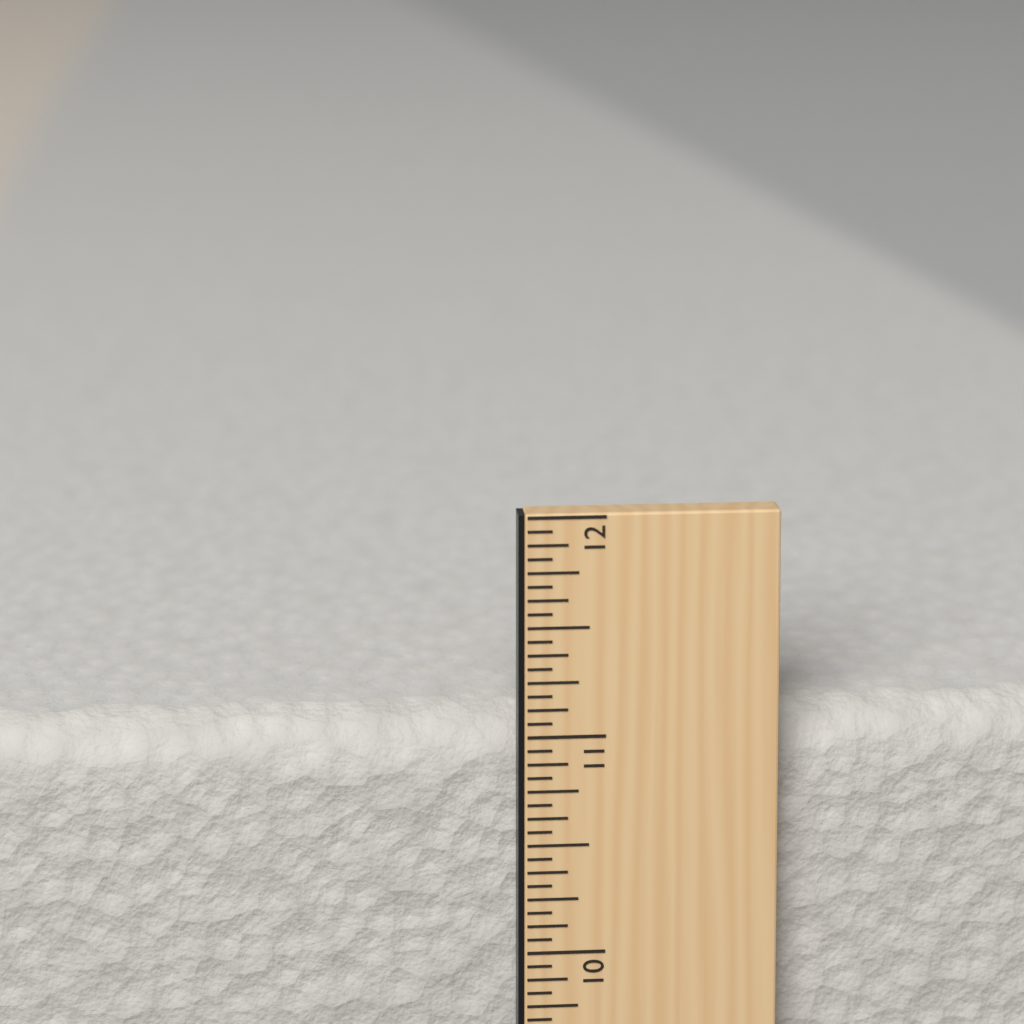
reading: 11.0625 in
